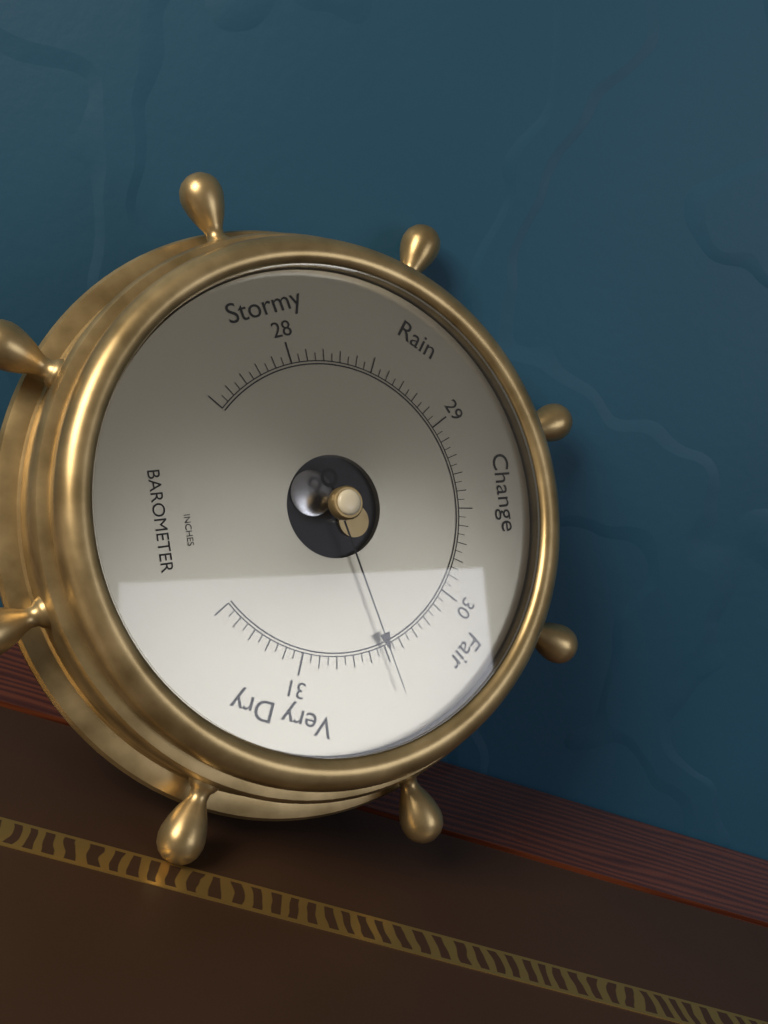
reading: 30.50 inHg
